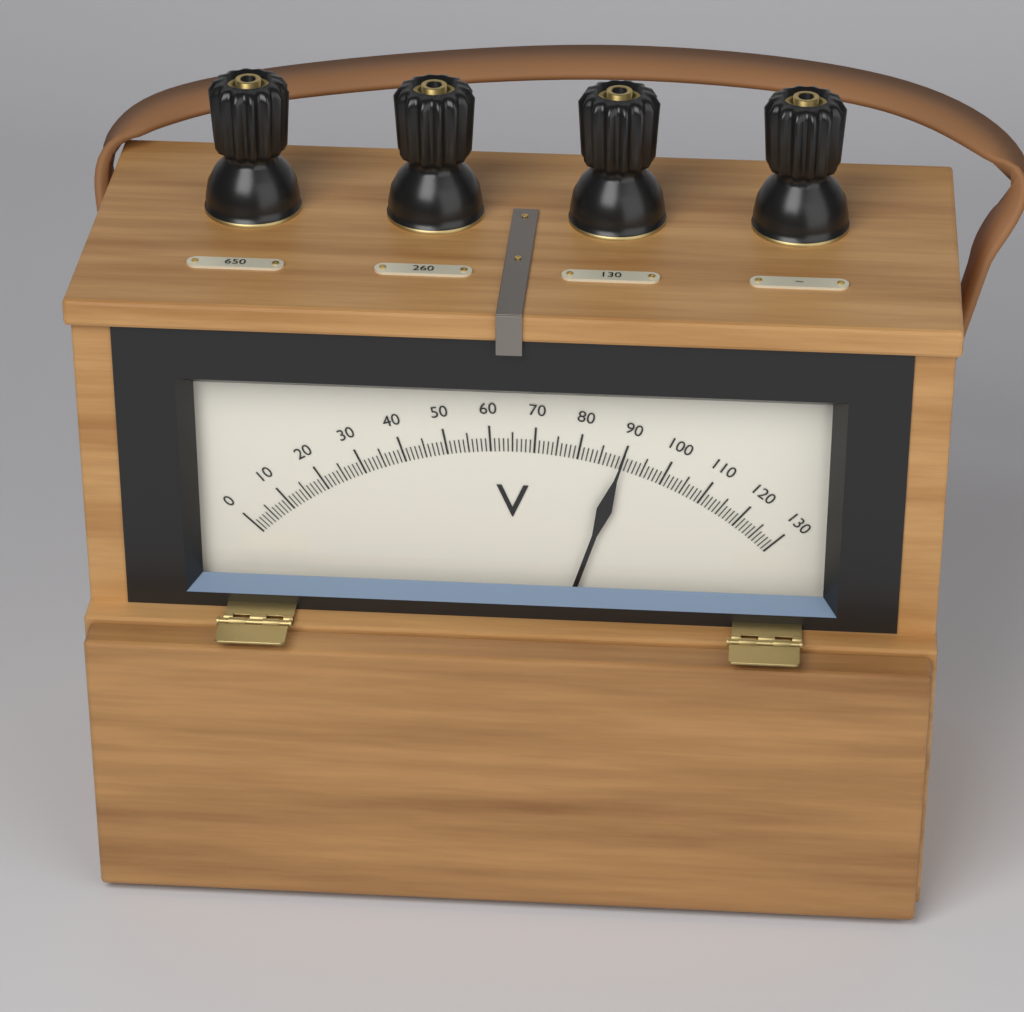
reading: 90 V
